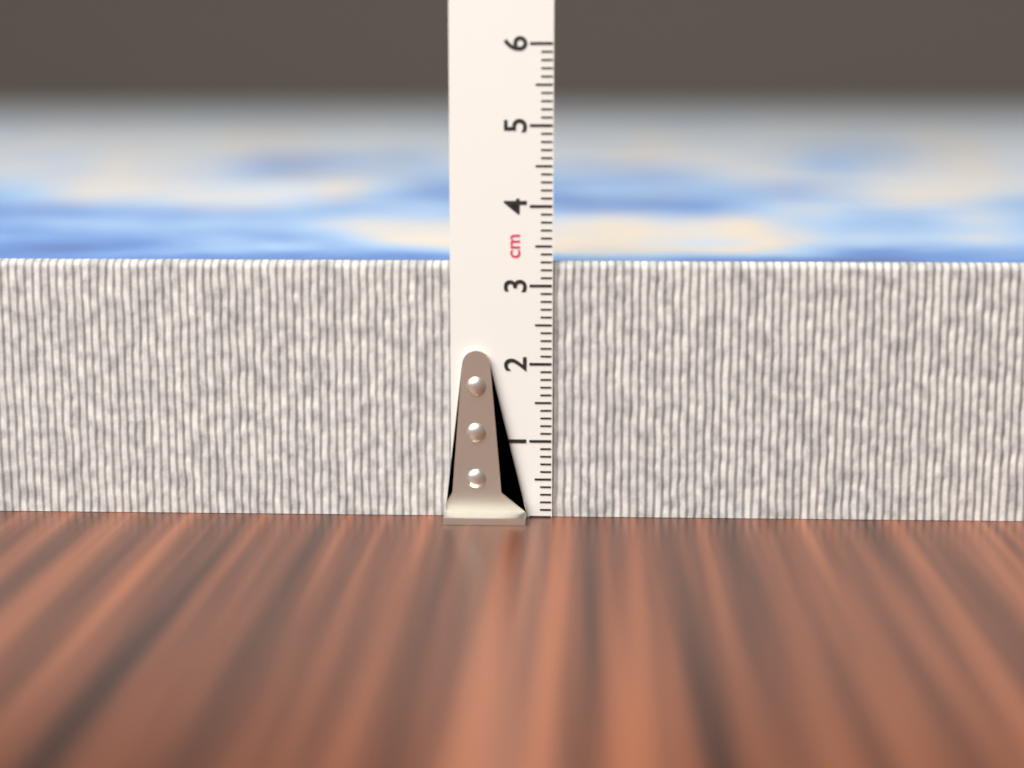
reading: 3.3 cm
